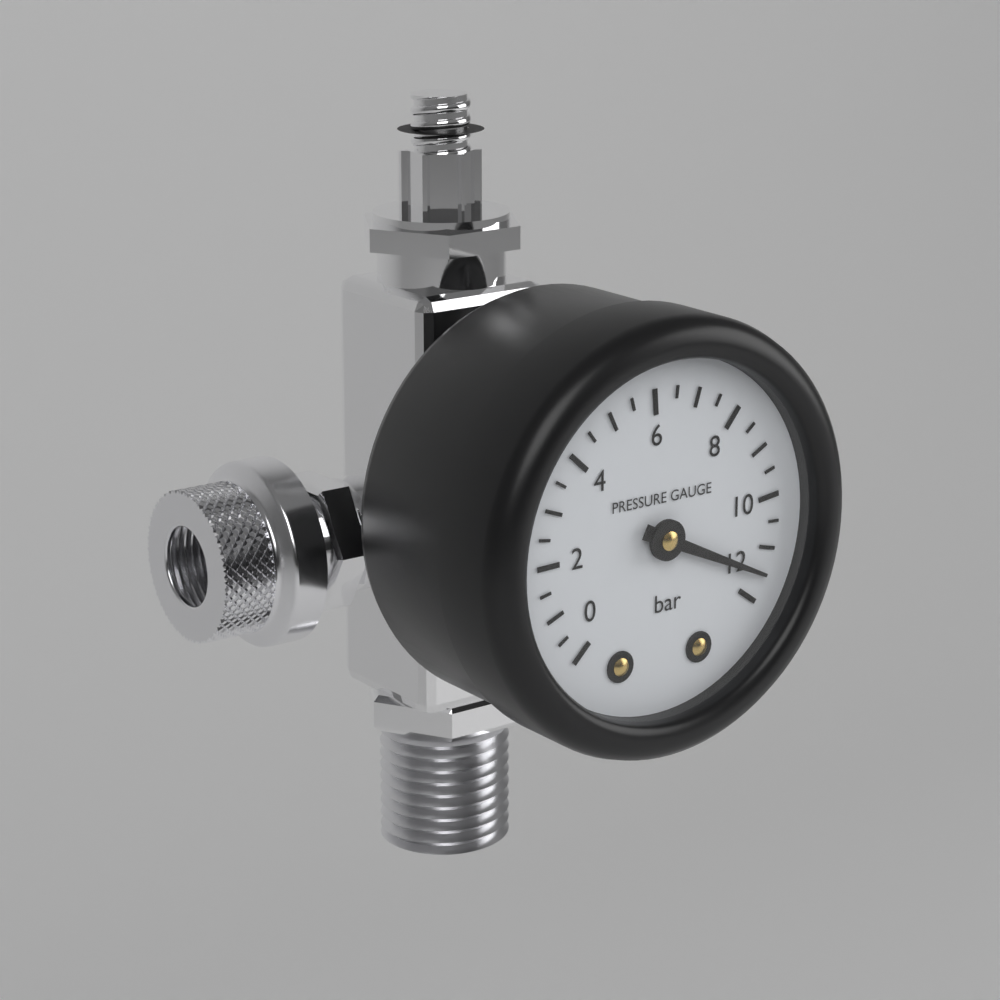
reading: 11.5 bar
